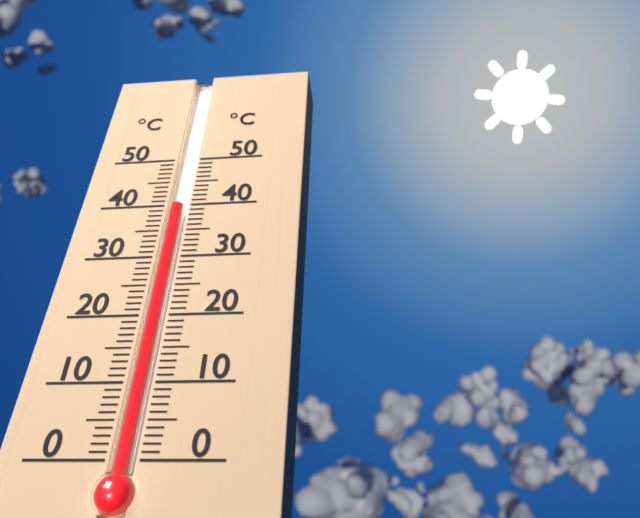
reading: 40 °C
